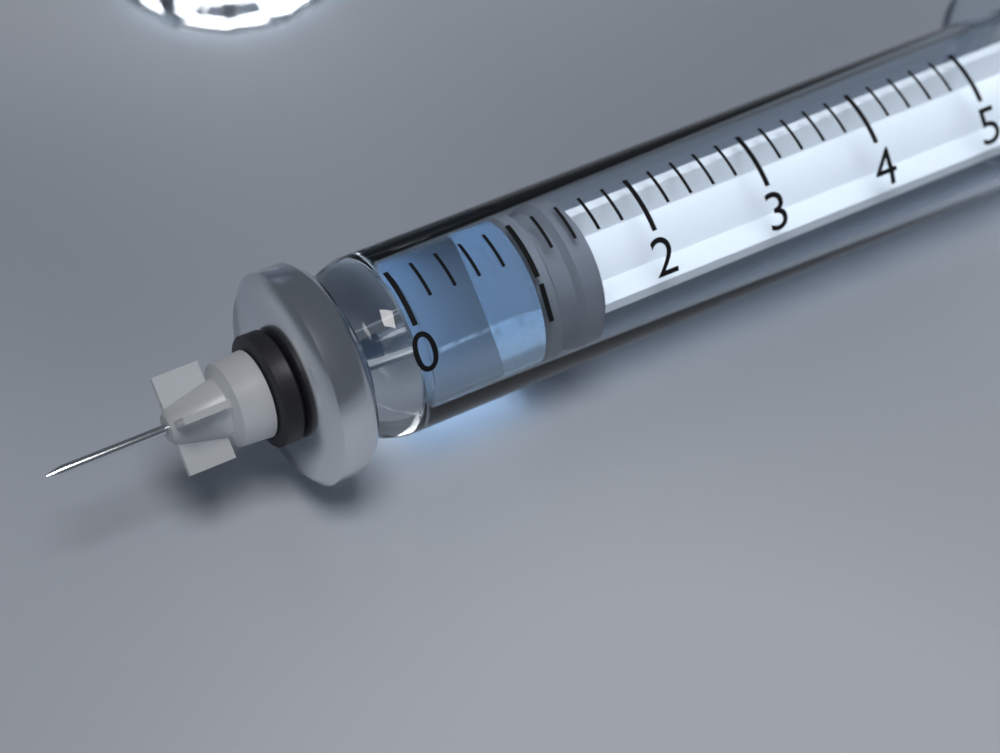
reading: 1.0 (no unit)
